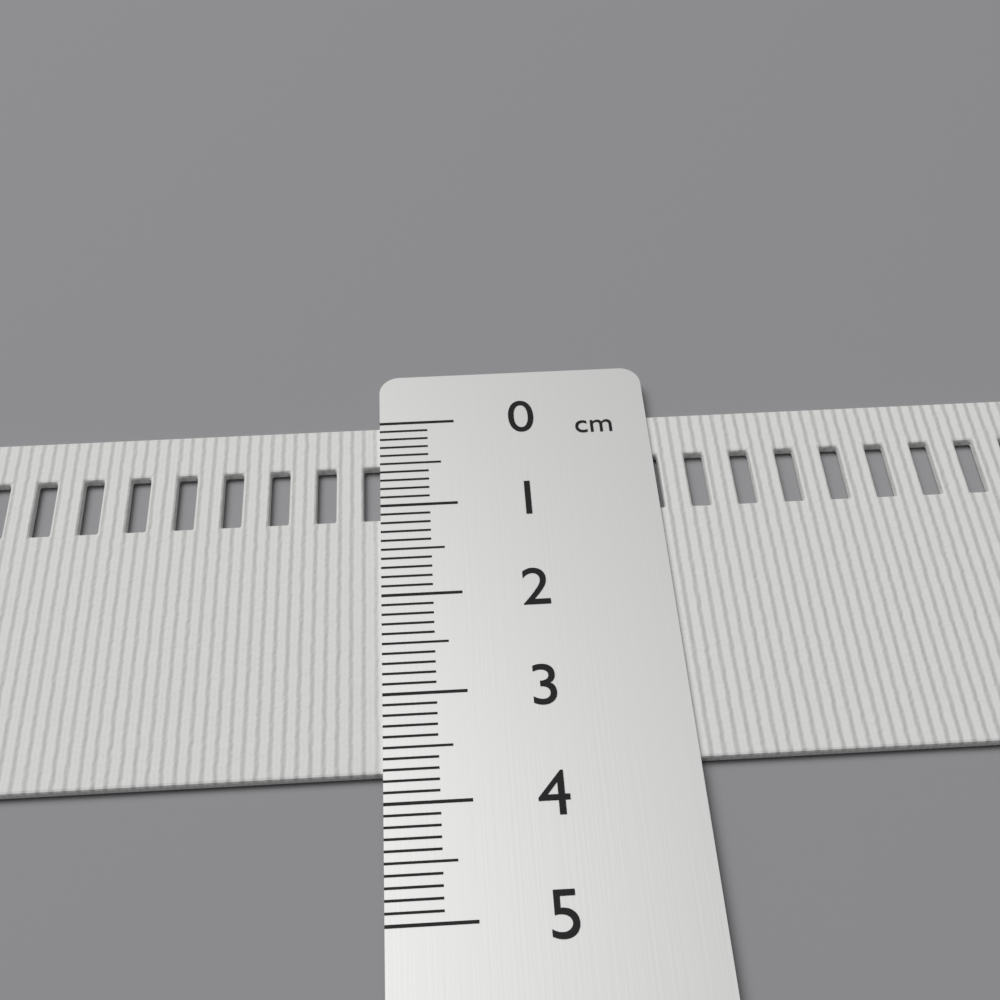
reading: 3.7 cm
